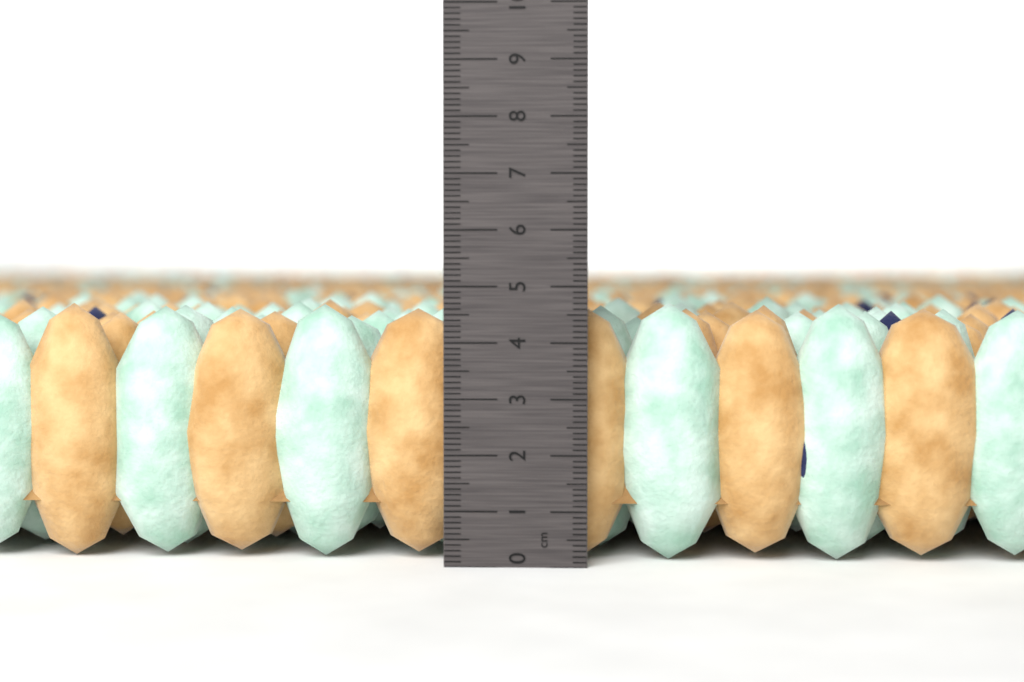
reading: 4.7 cm
